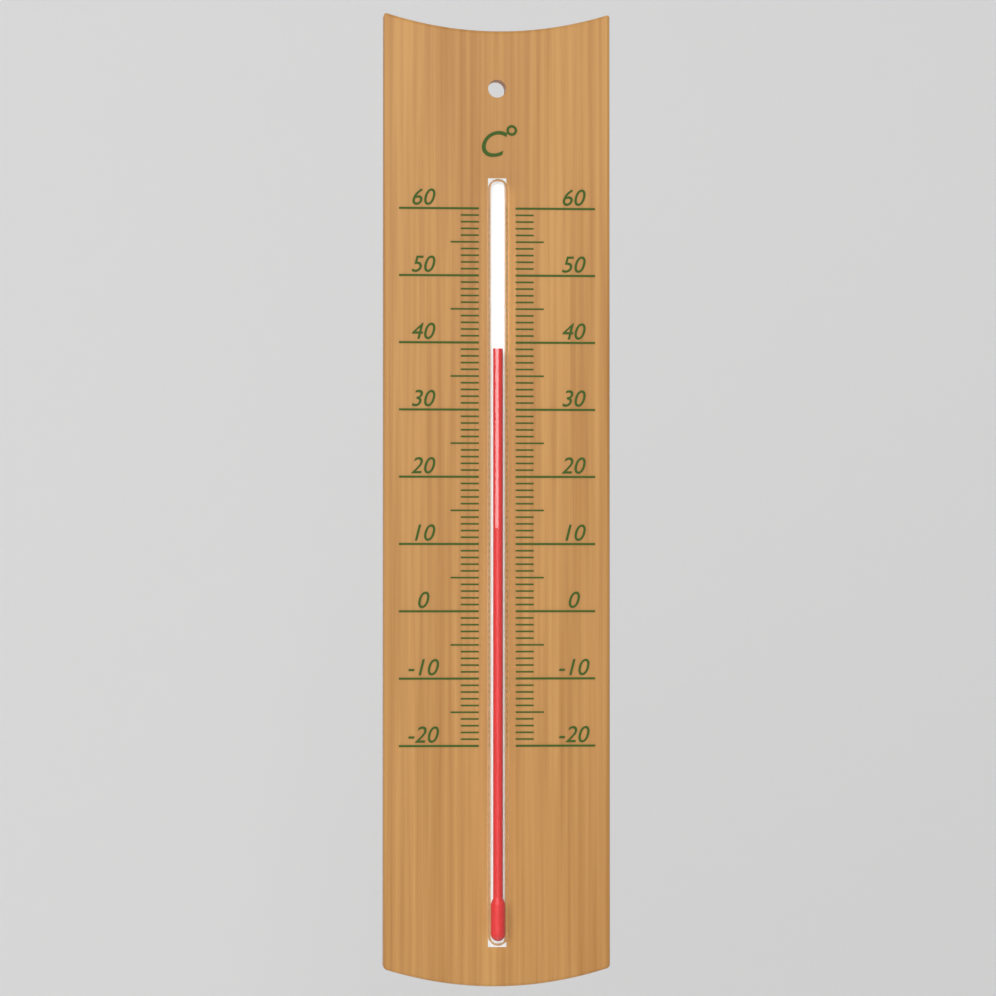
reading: 39 °C
